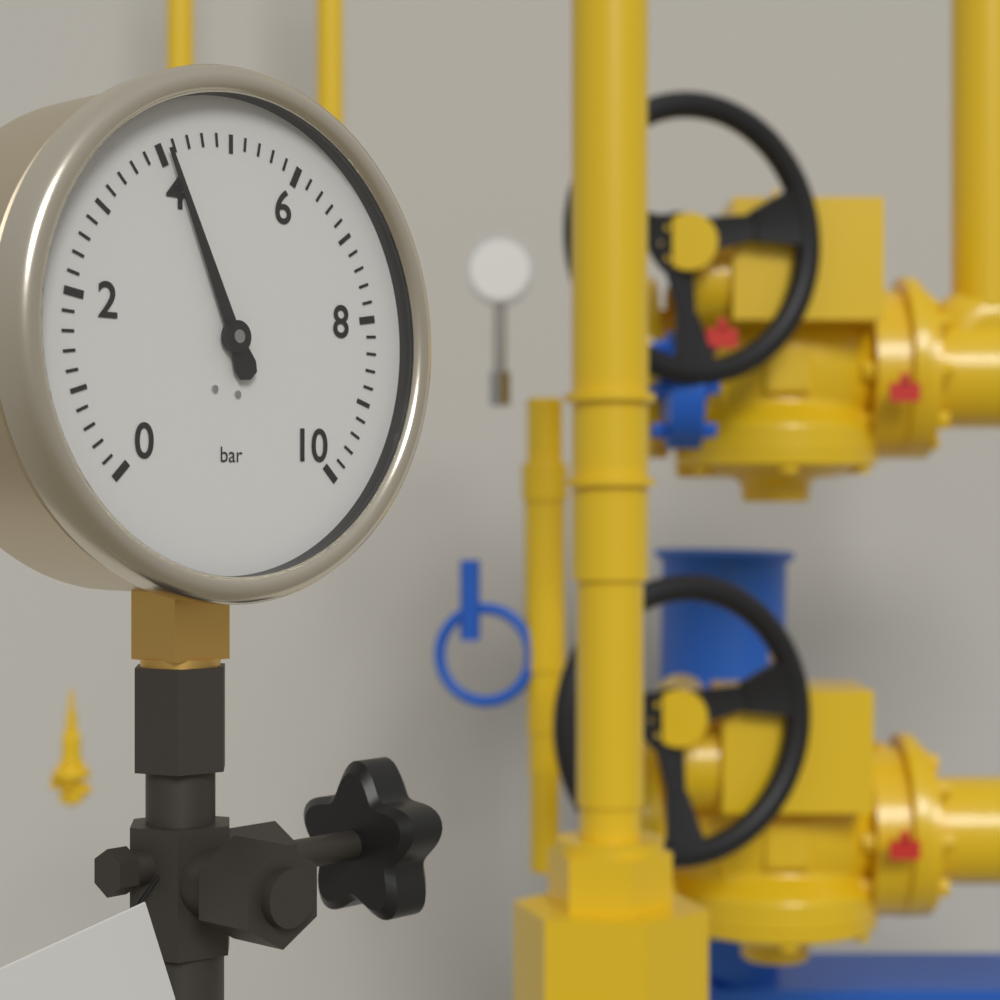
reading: 4.1 bar
